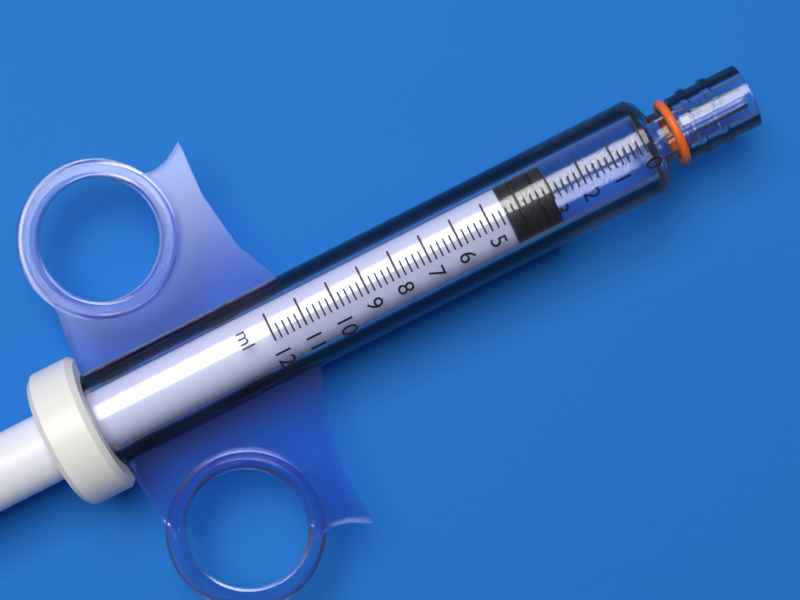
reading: 3.0 ml
